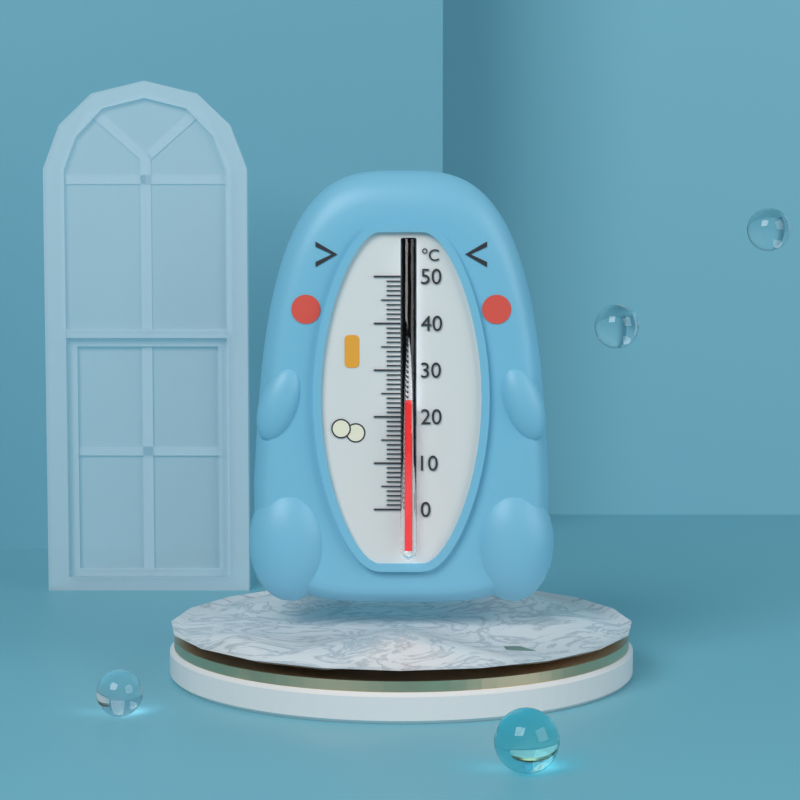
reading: 23 °C
